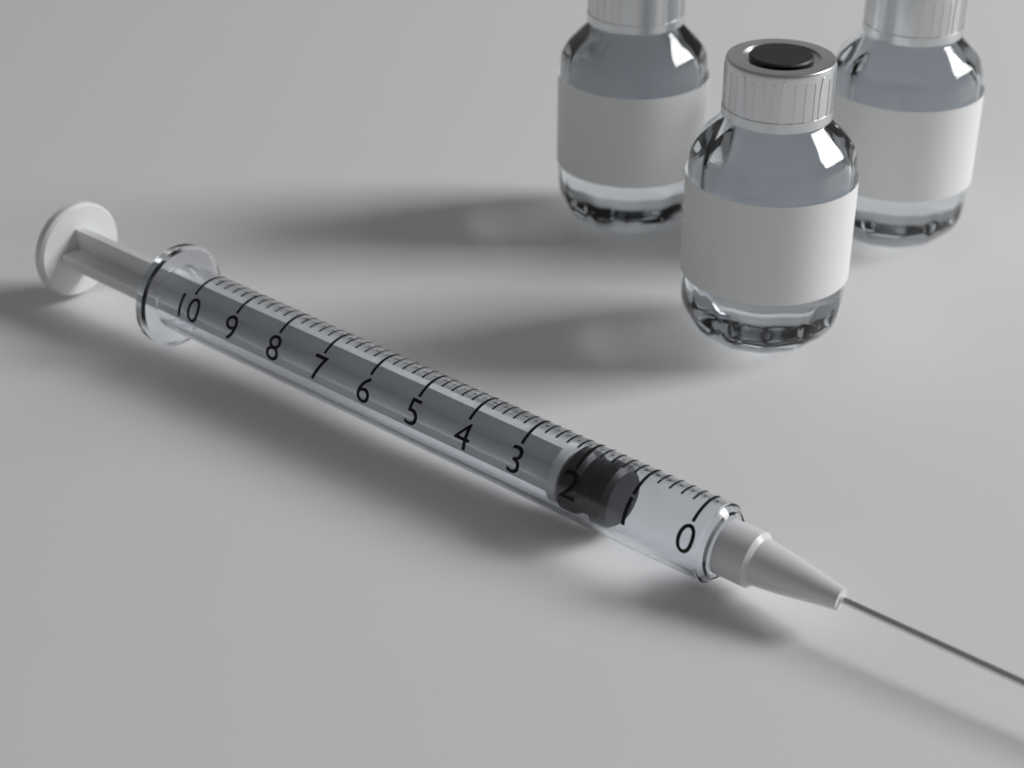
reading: 1.4 (no unit)
